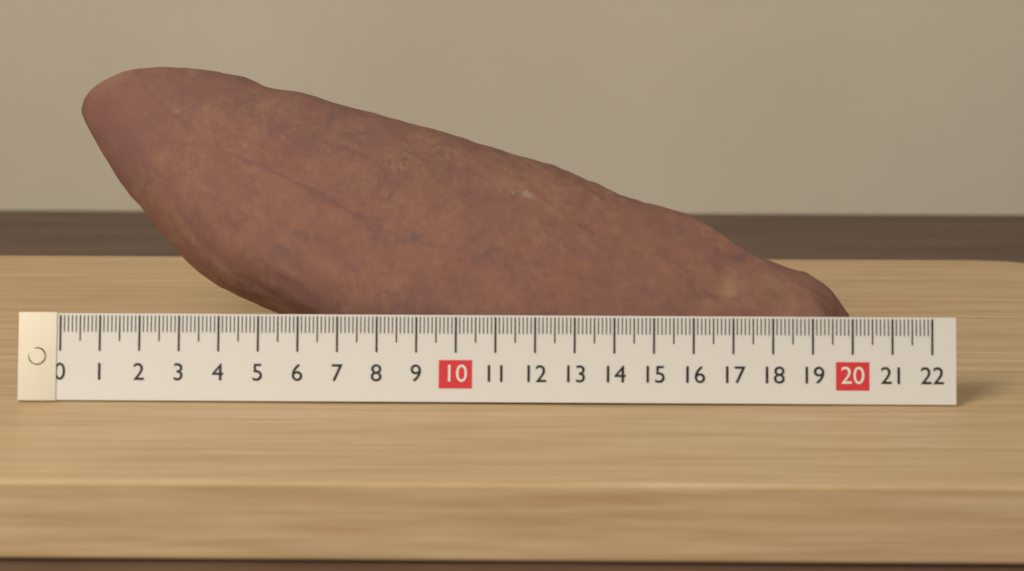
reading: 20.1 (no unit)
